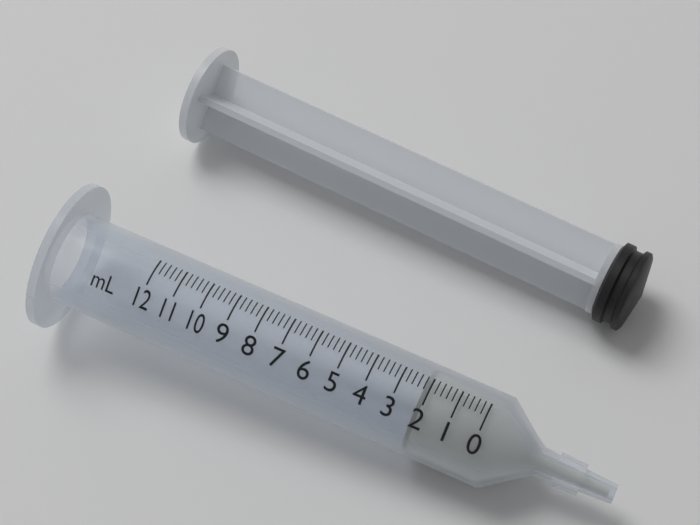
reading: 2.2 ml
